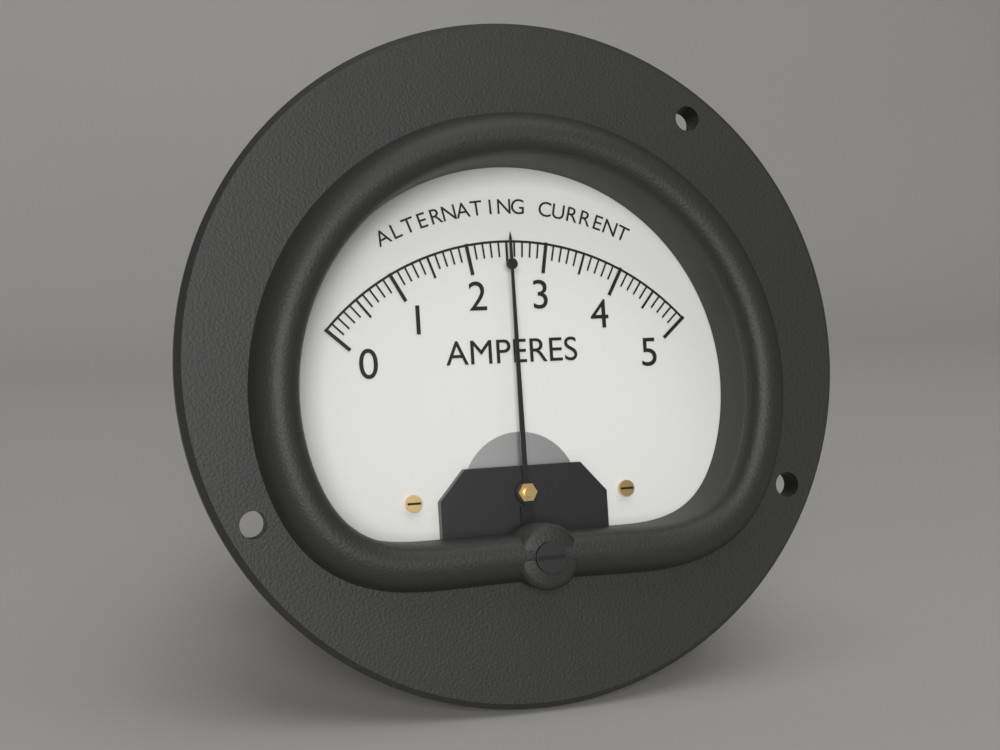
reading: 2.5 A
